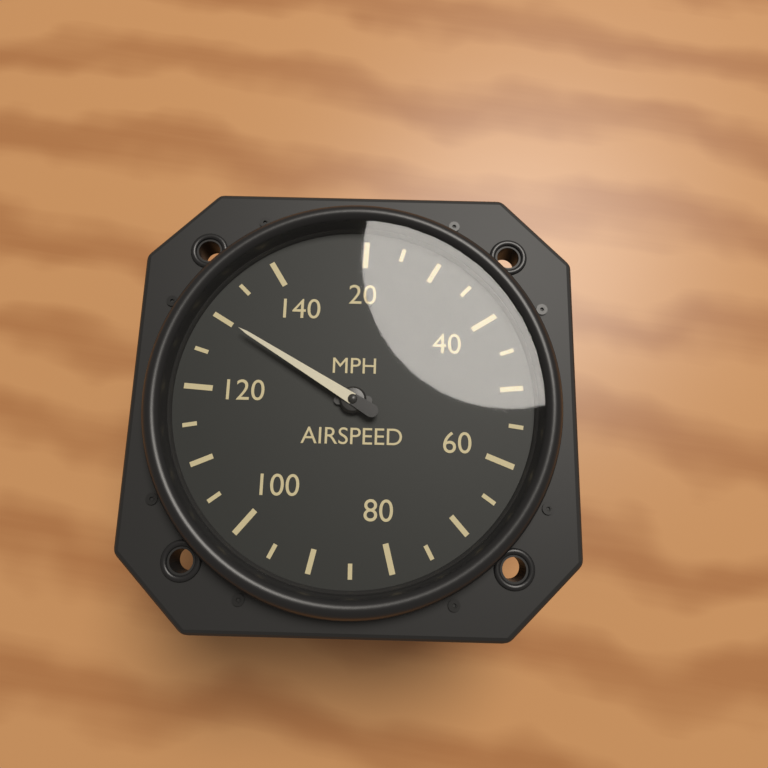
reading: 130 MPH
